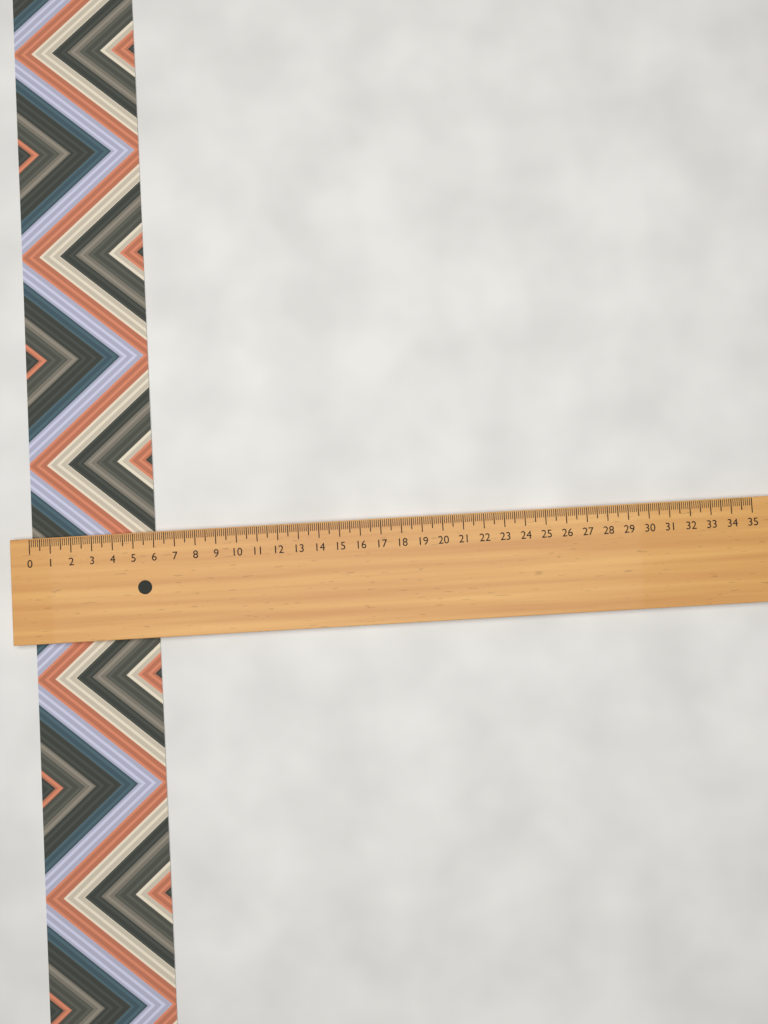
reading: 6.0 (no unit)
